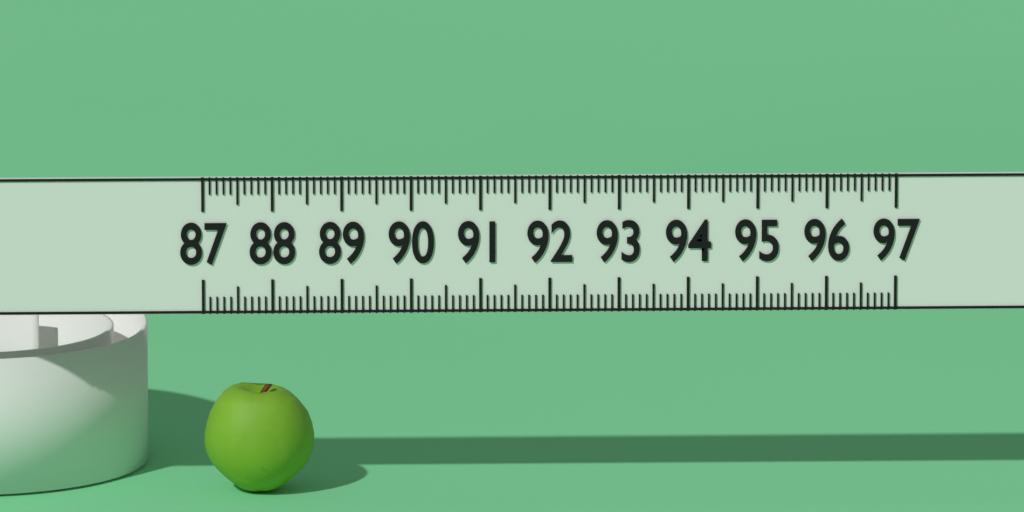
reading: 88.6 (no unit)
